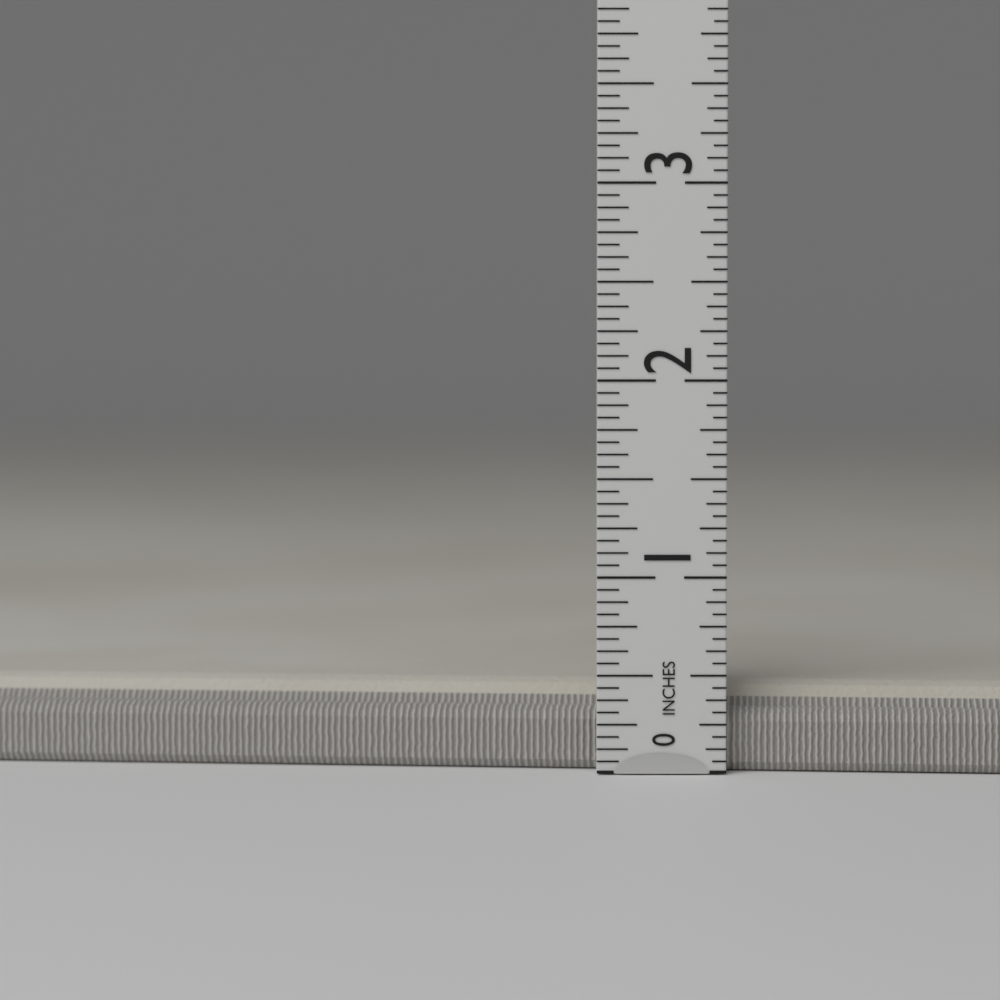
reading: 0.4400 in
